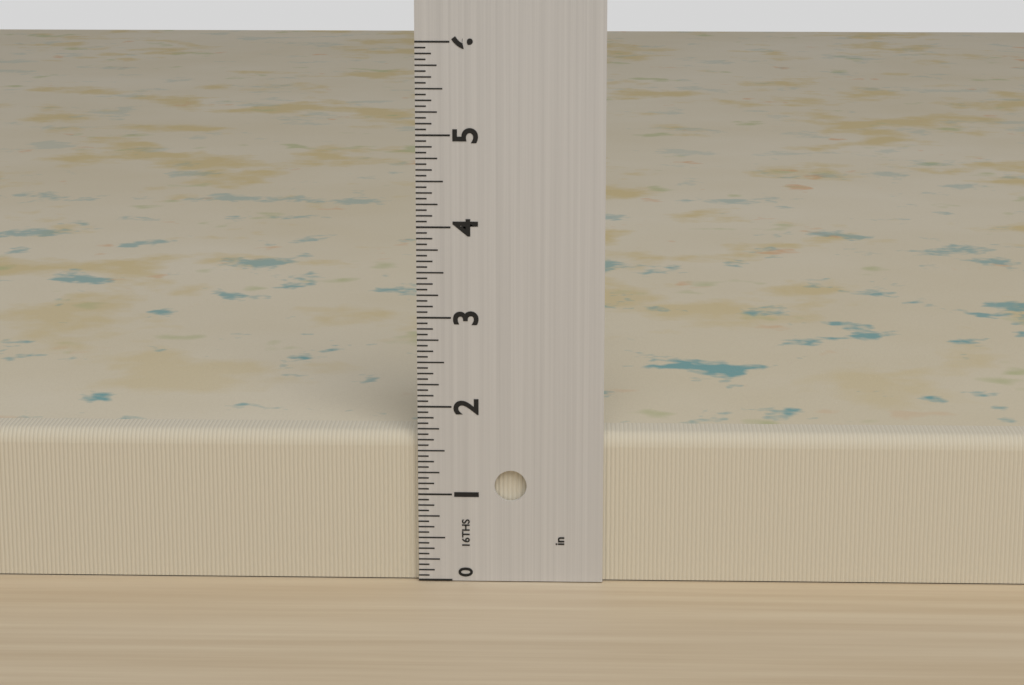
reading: 1.6875 in
